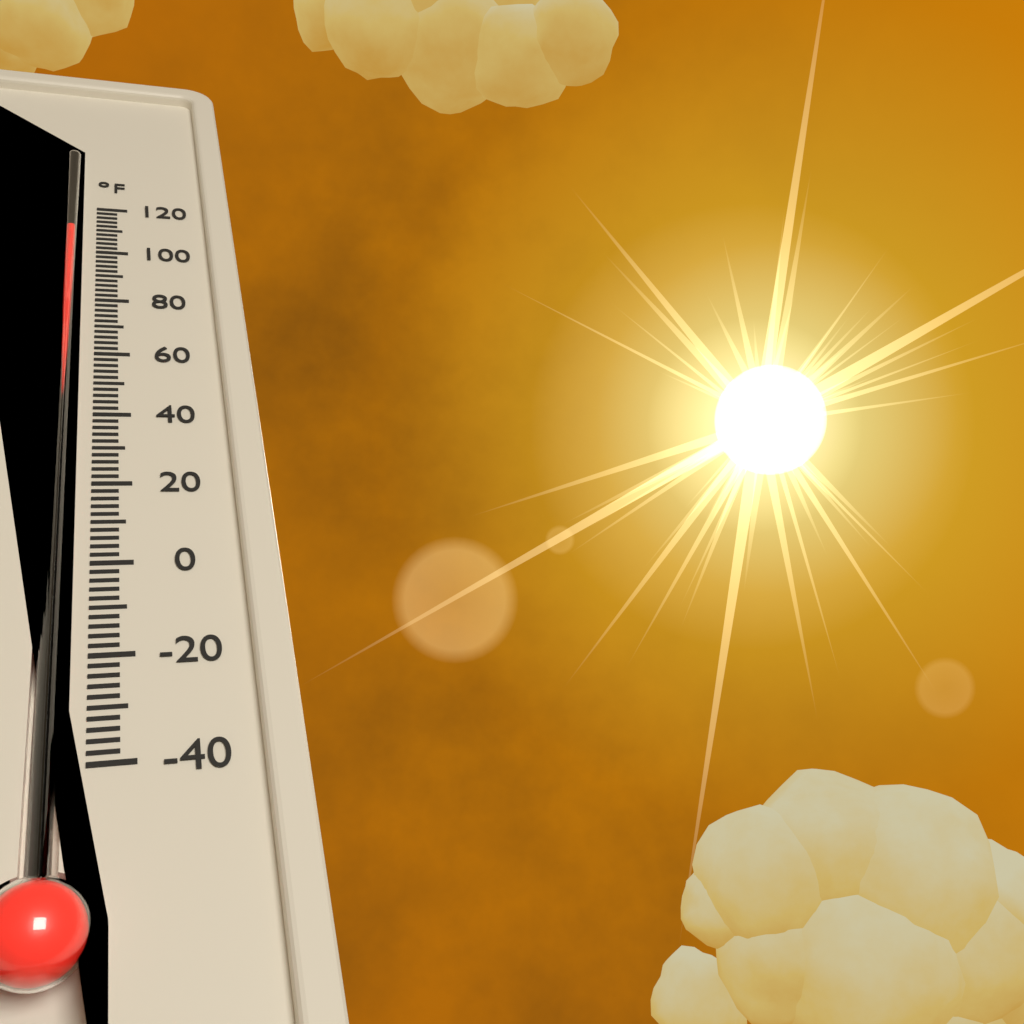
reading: 110 °F
